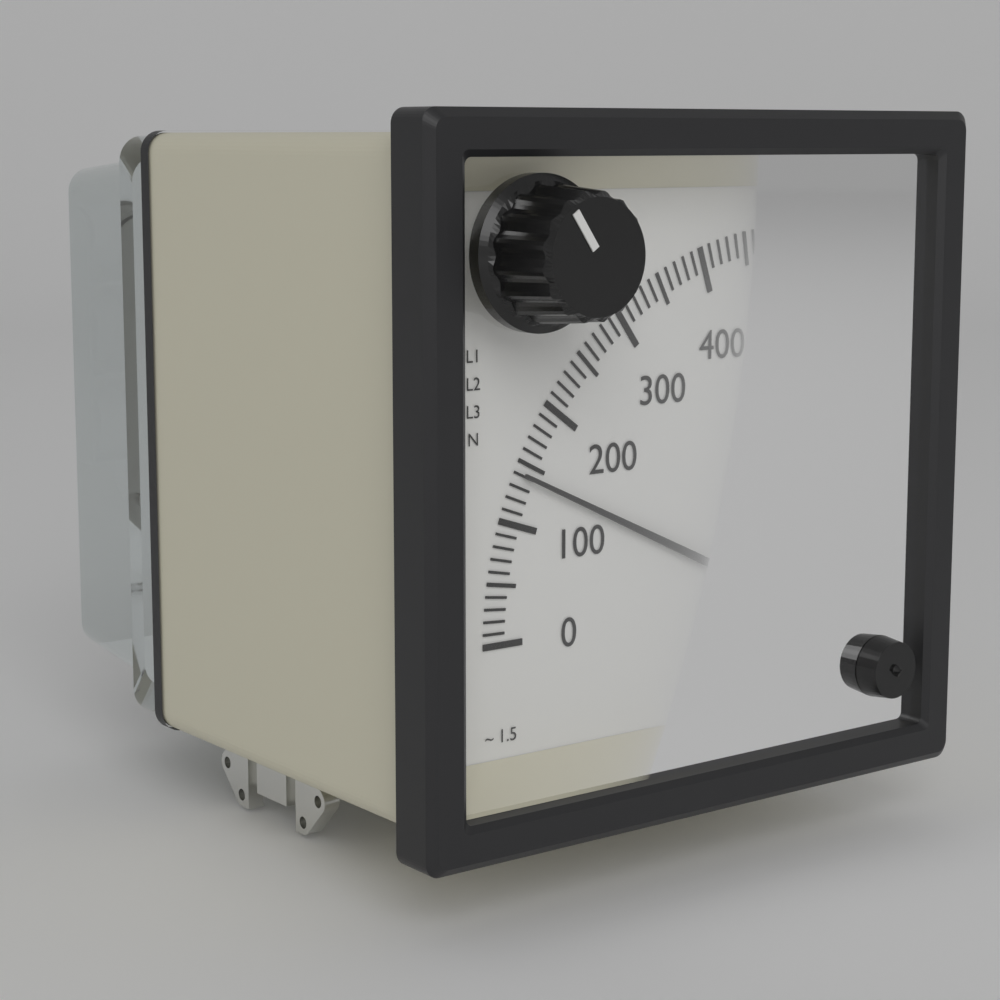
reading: 140 V
